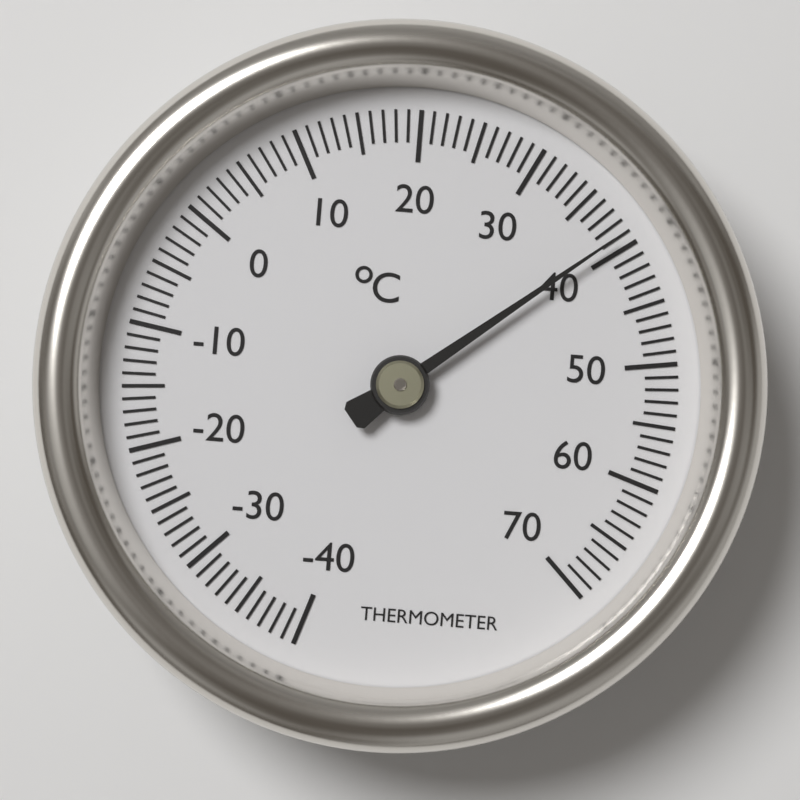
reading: 39 °C
